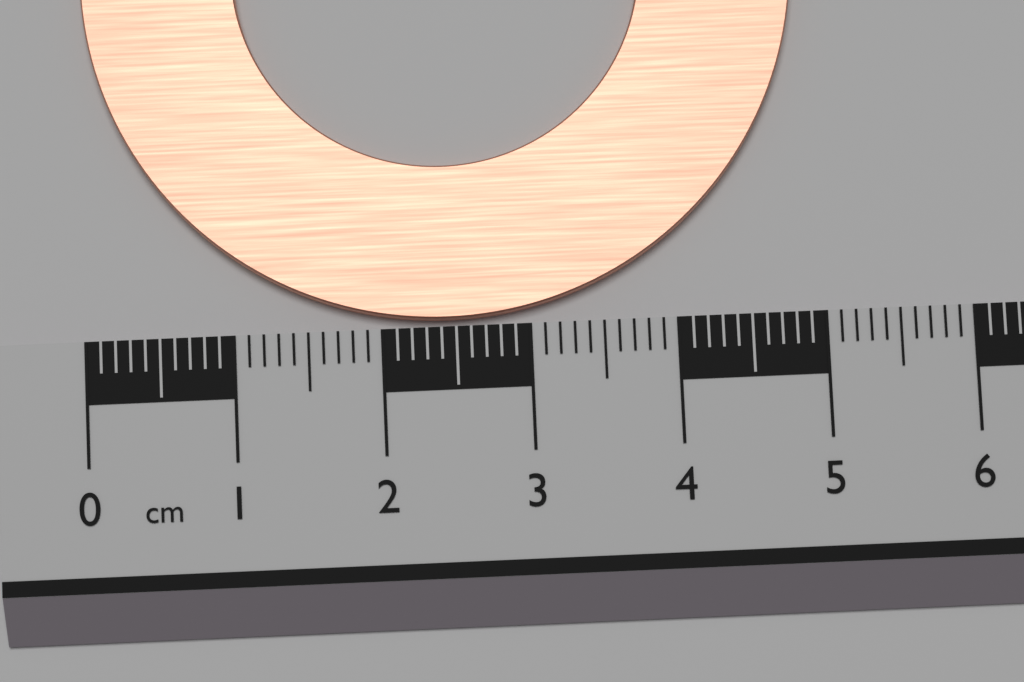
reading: 4.9 cm
